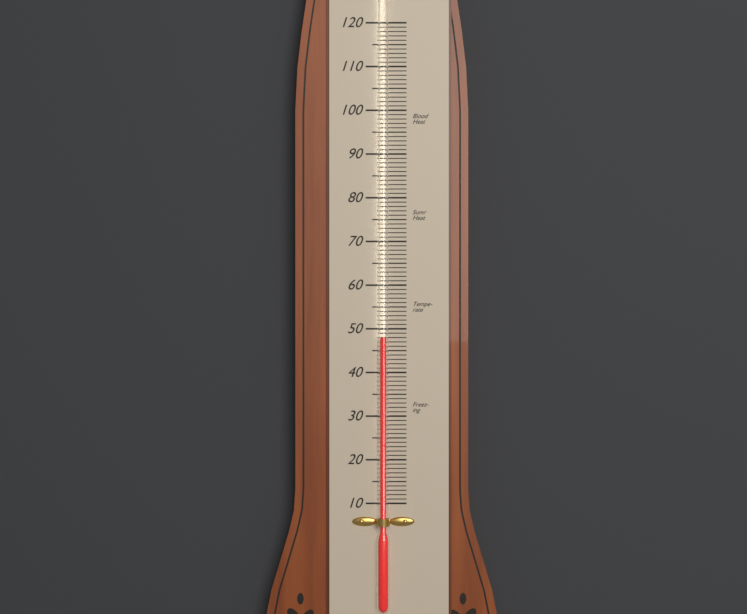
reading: 48 (no unit)
